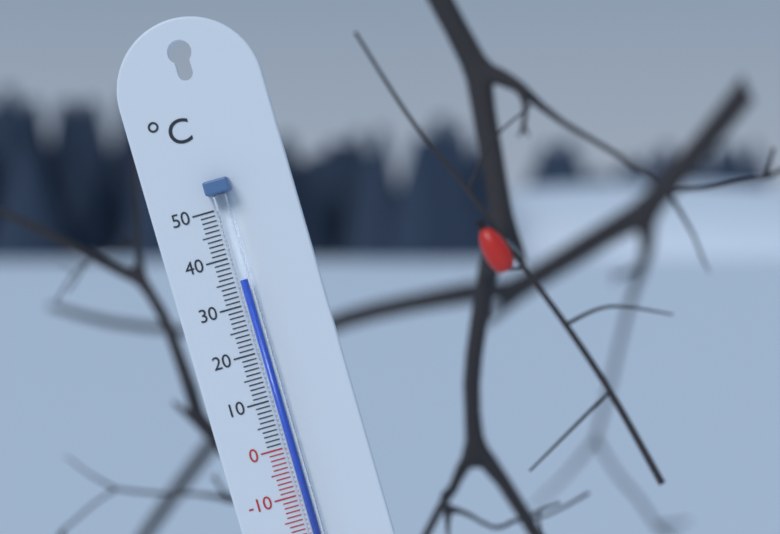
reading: 35 °C
